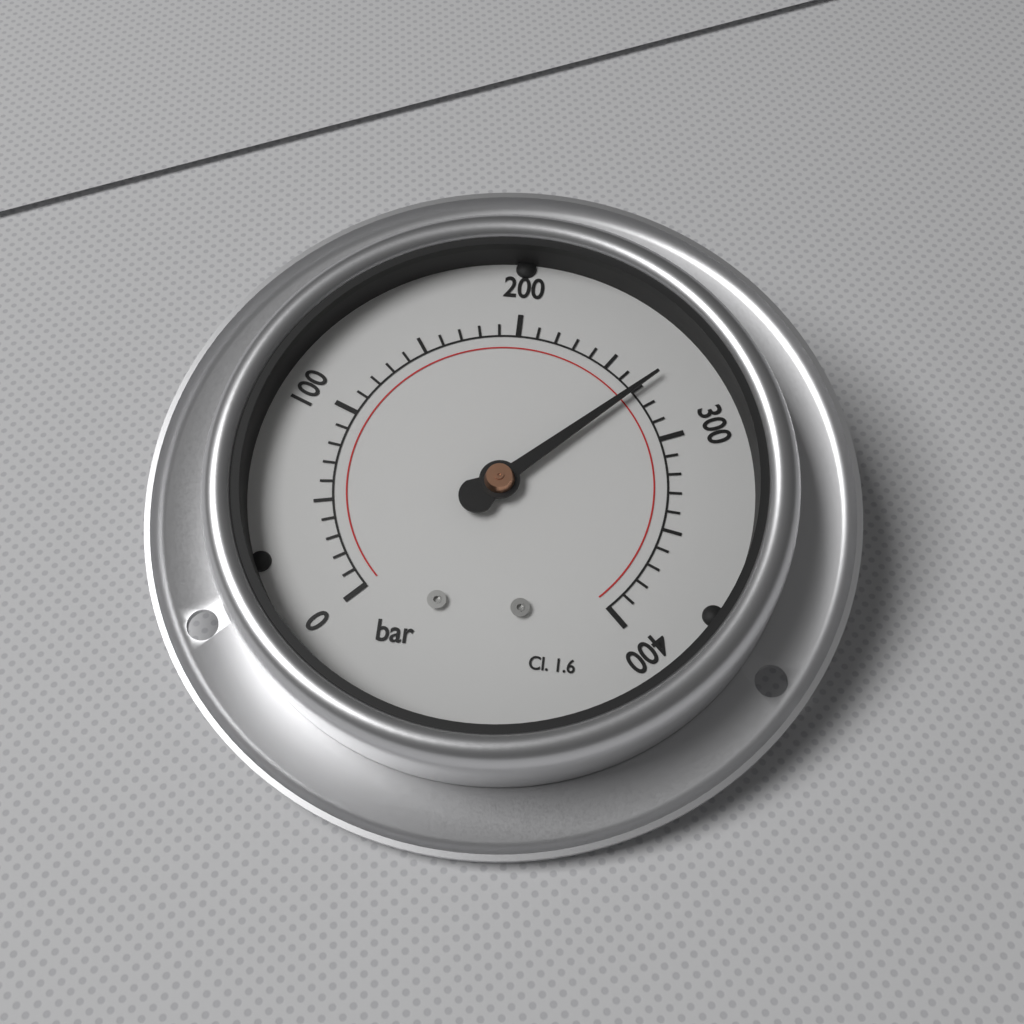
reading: 270 bar
